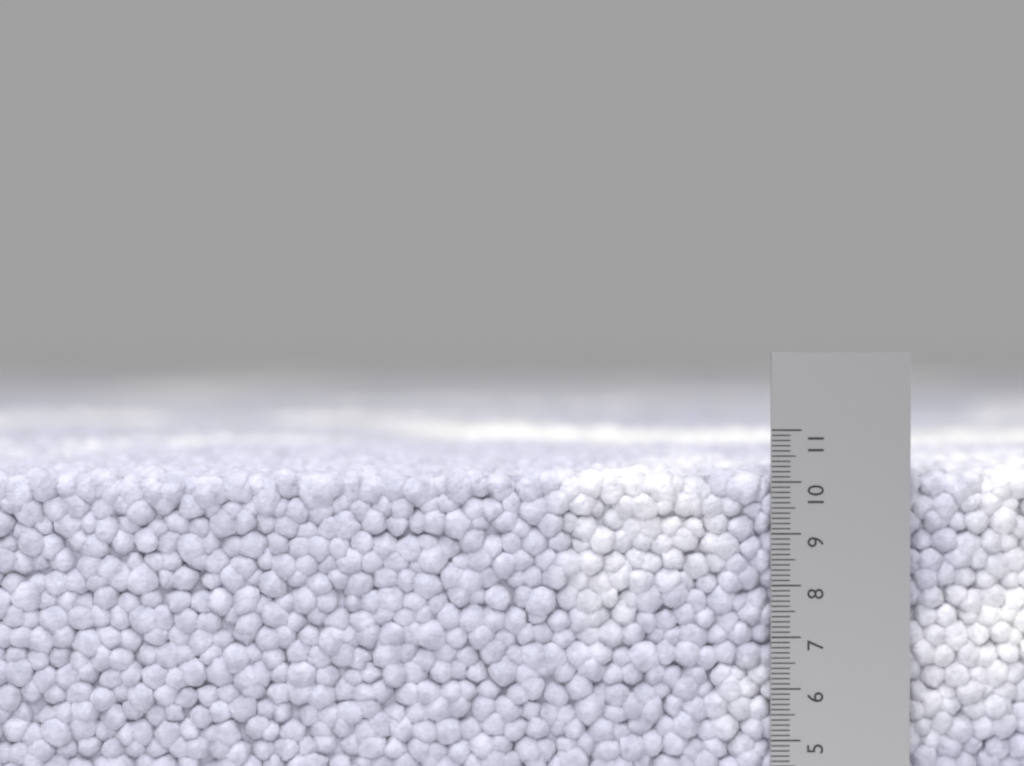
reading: 10.3 cm
